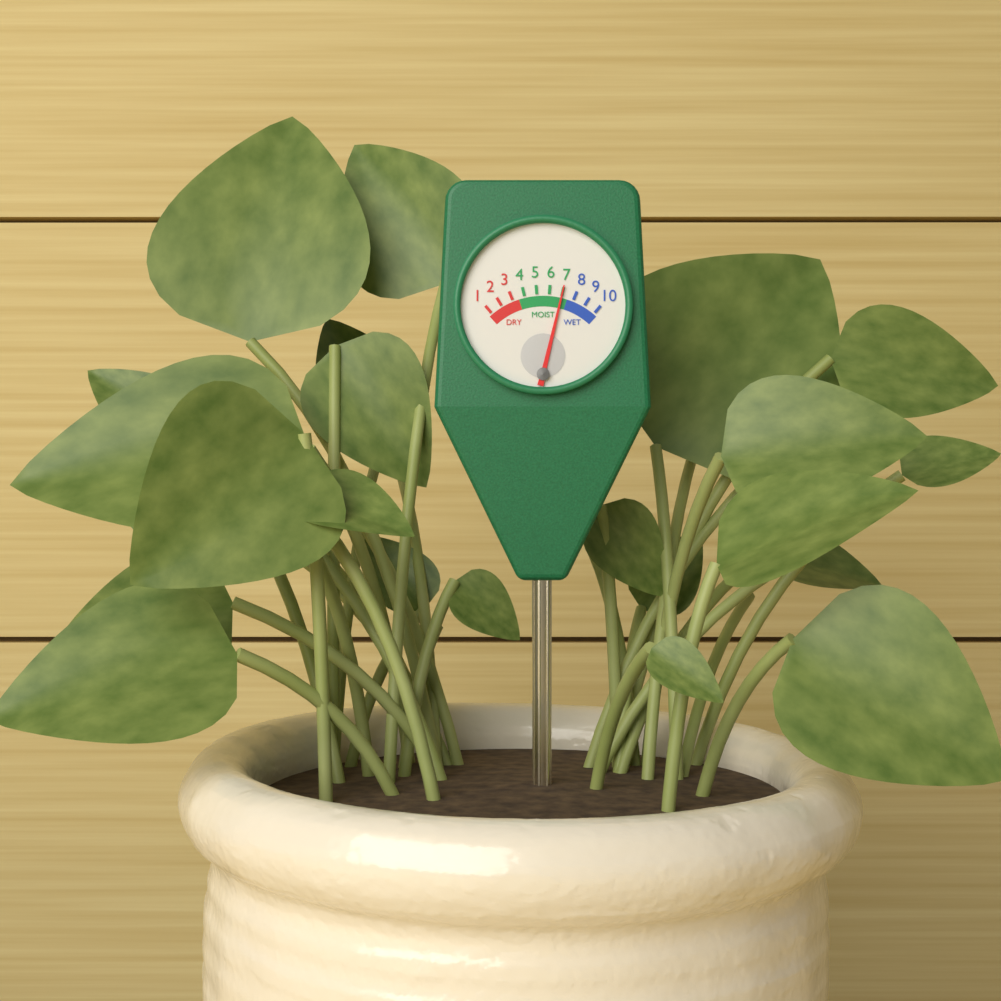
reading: 7 (no unit)
